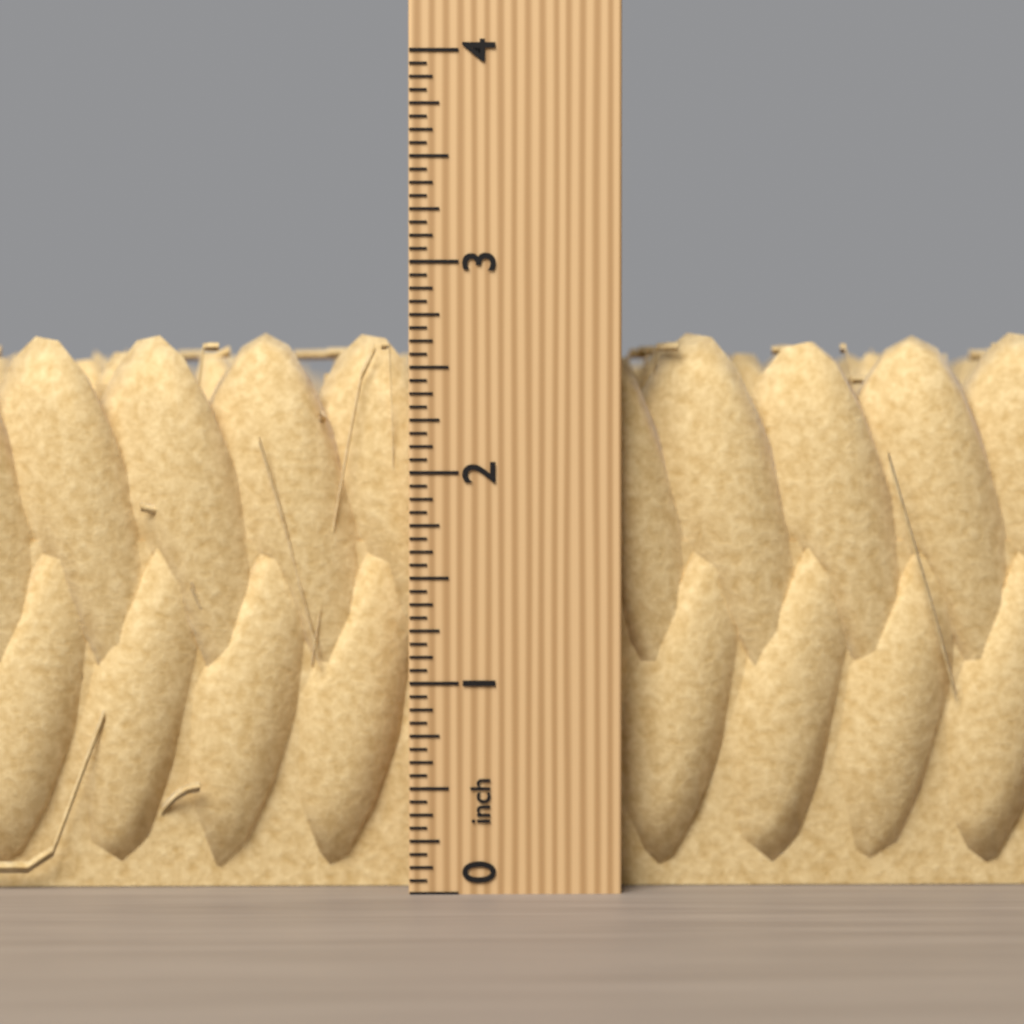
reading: 2.6875 inch
